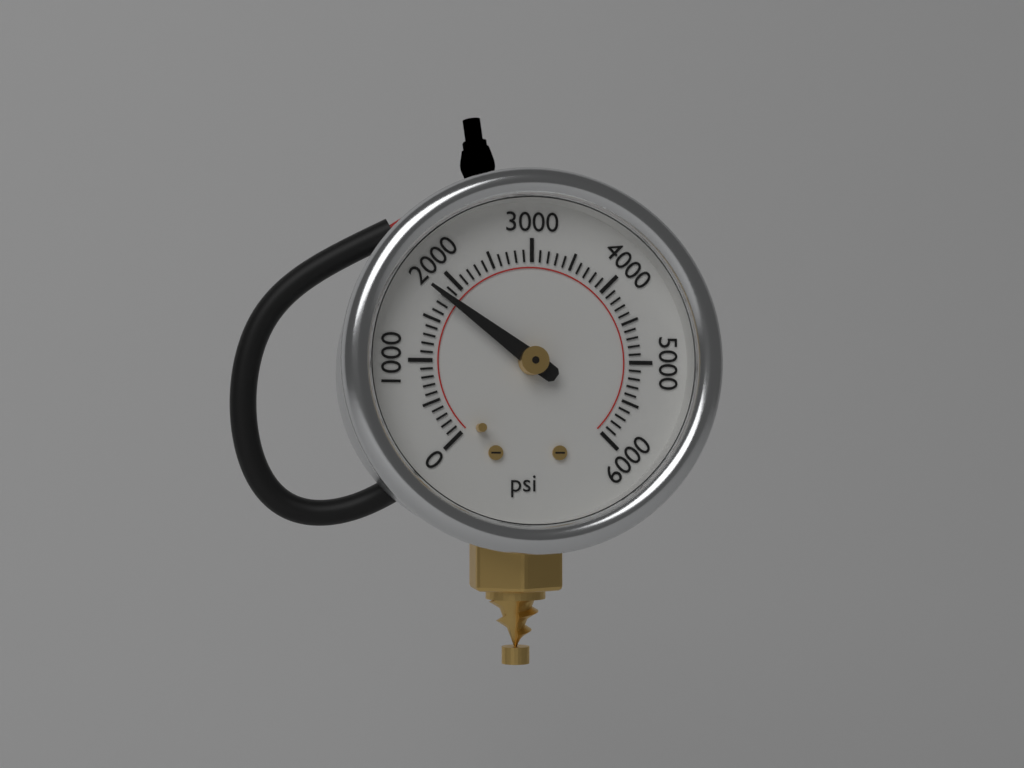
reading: 1800 psi
